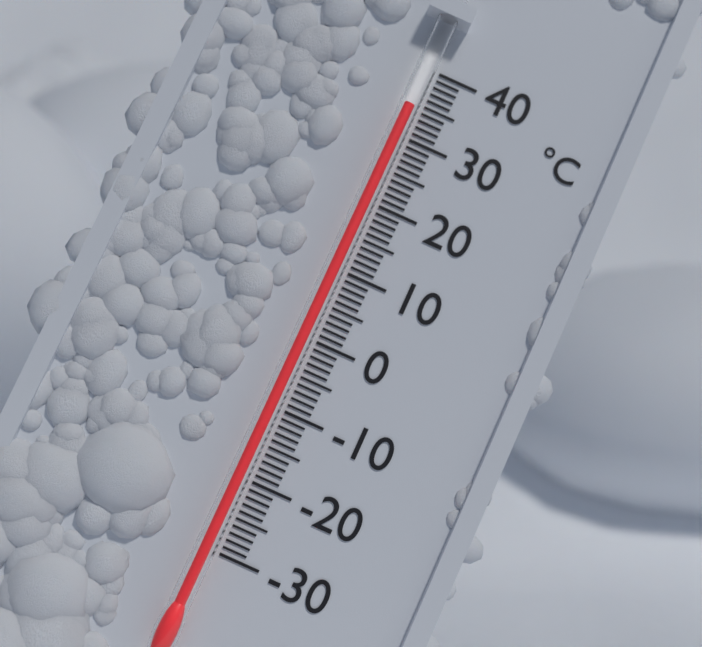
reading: 34 °C
